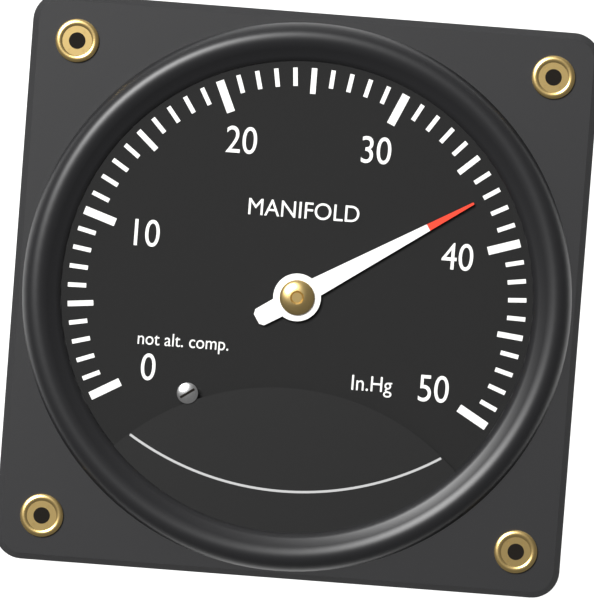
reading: 37 inHg
